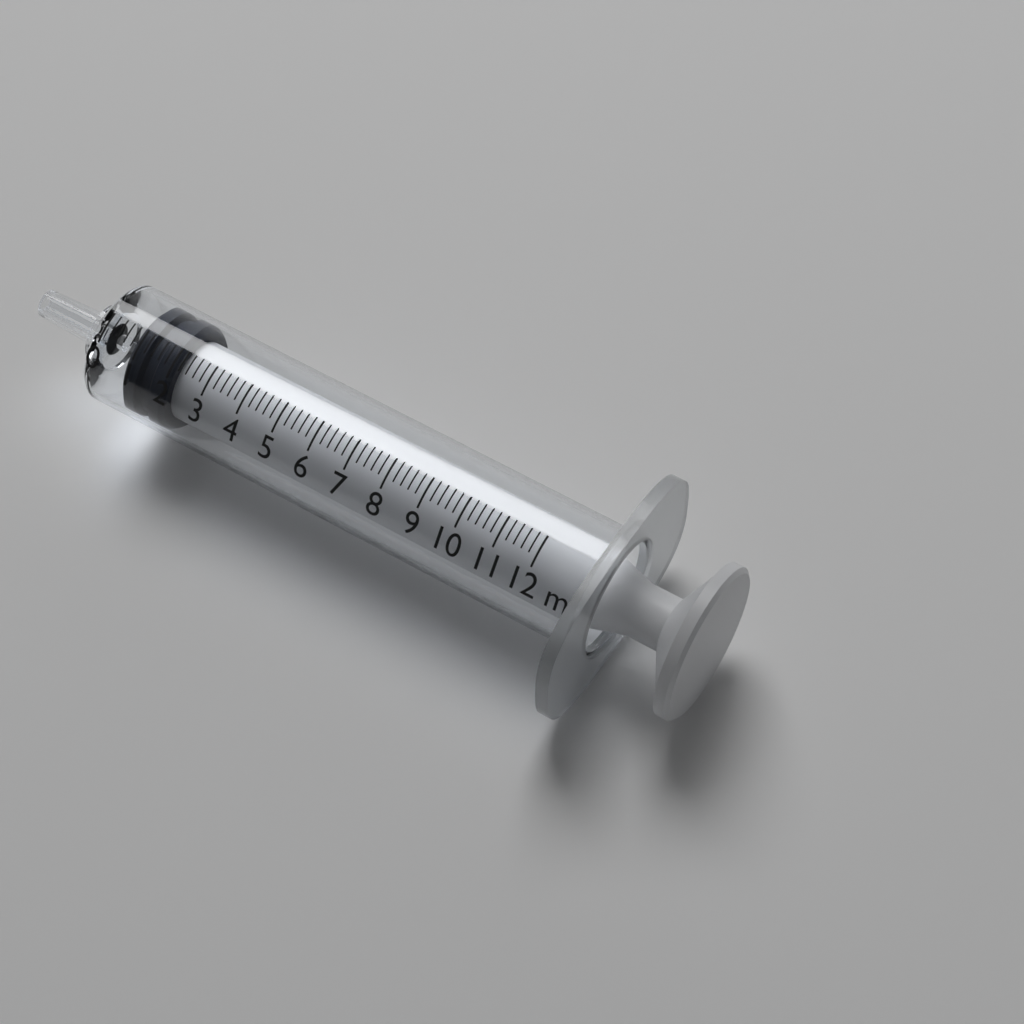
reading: 0.8 ml
